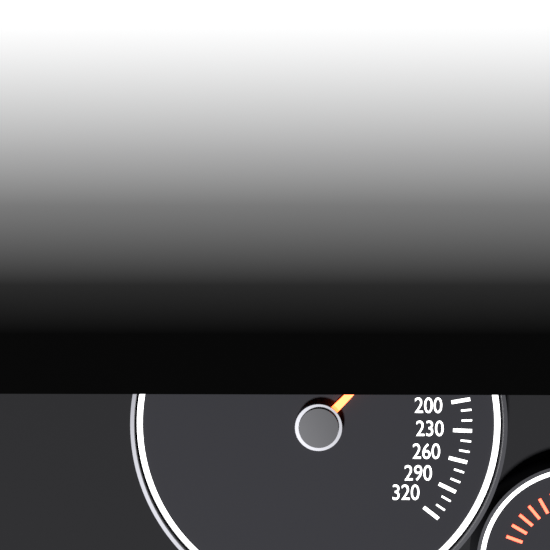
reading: 110 km/h
